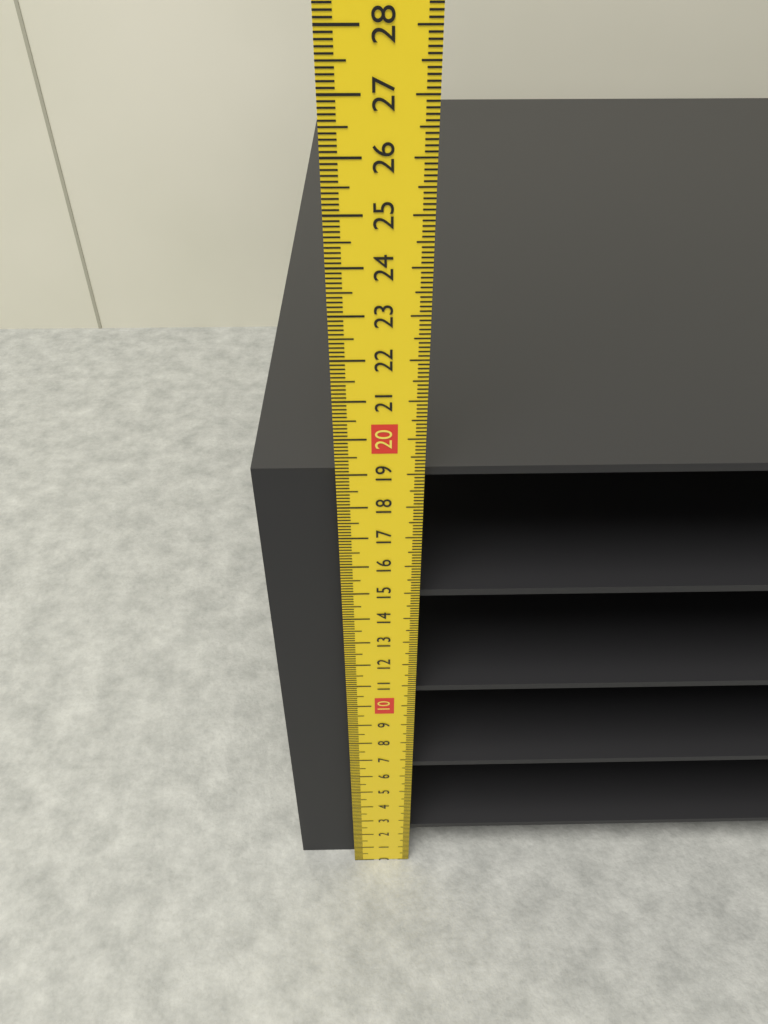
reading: 18.9 cm
